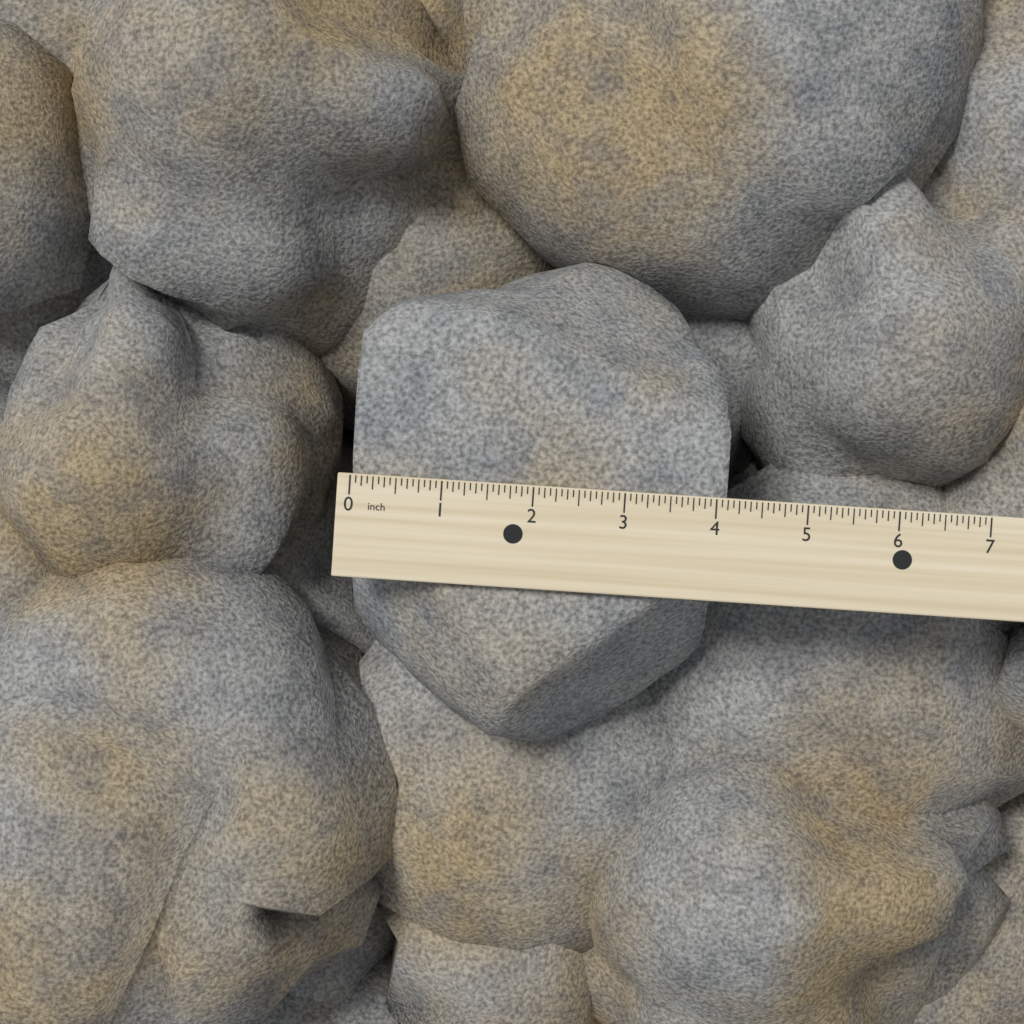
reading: 4.1250 inch
